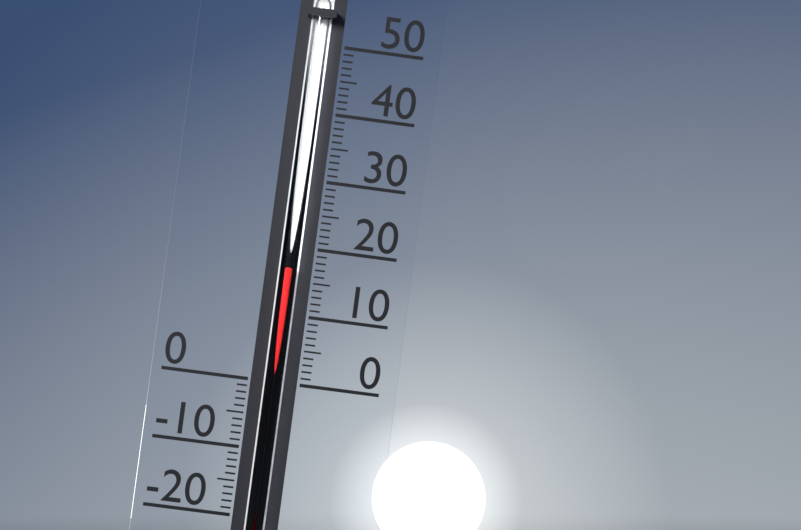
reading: 17 (no unit)
